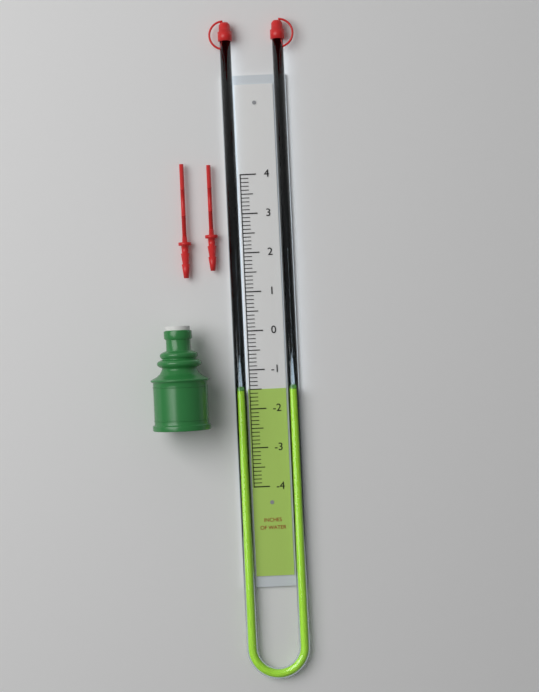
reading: -1.5 in
